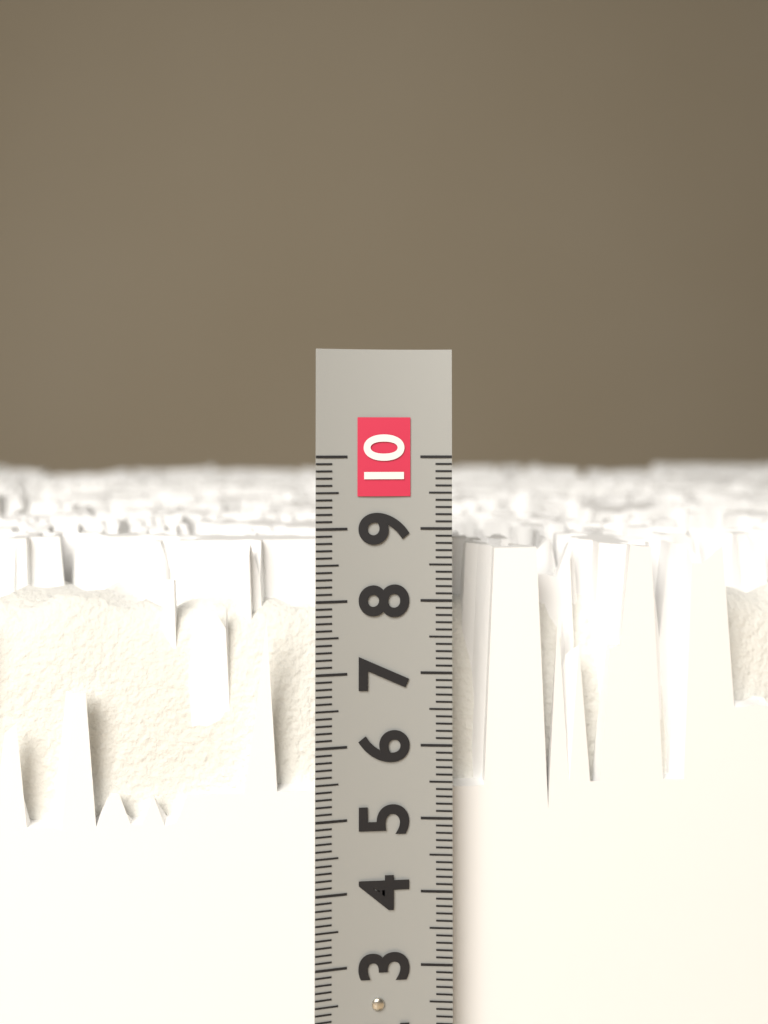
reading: 8.7 (no unit)
